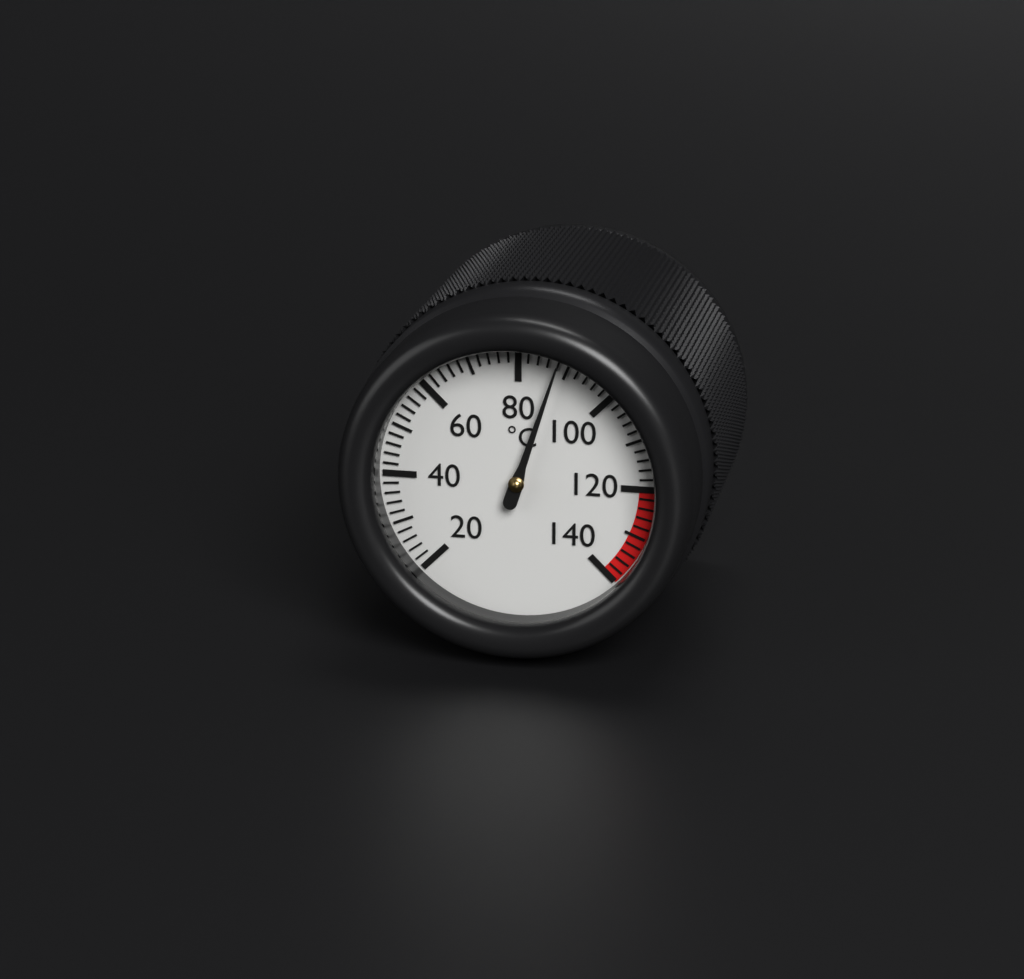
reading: 88 °C
